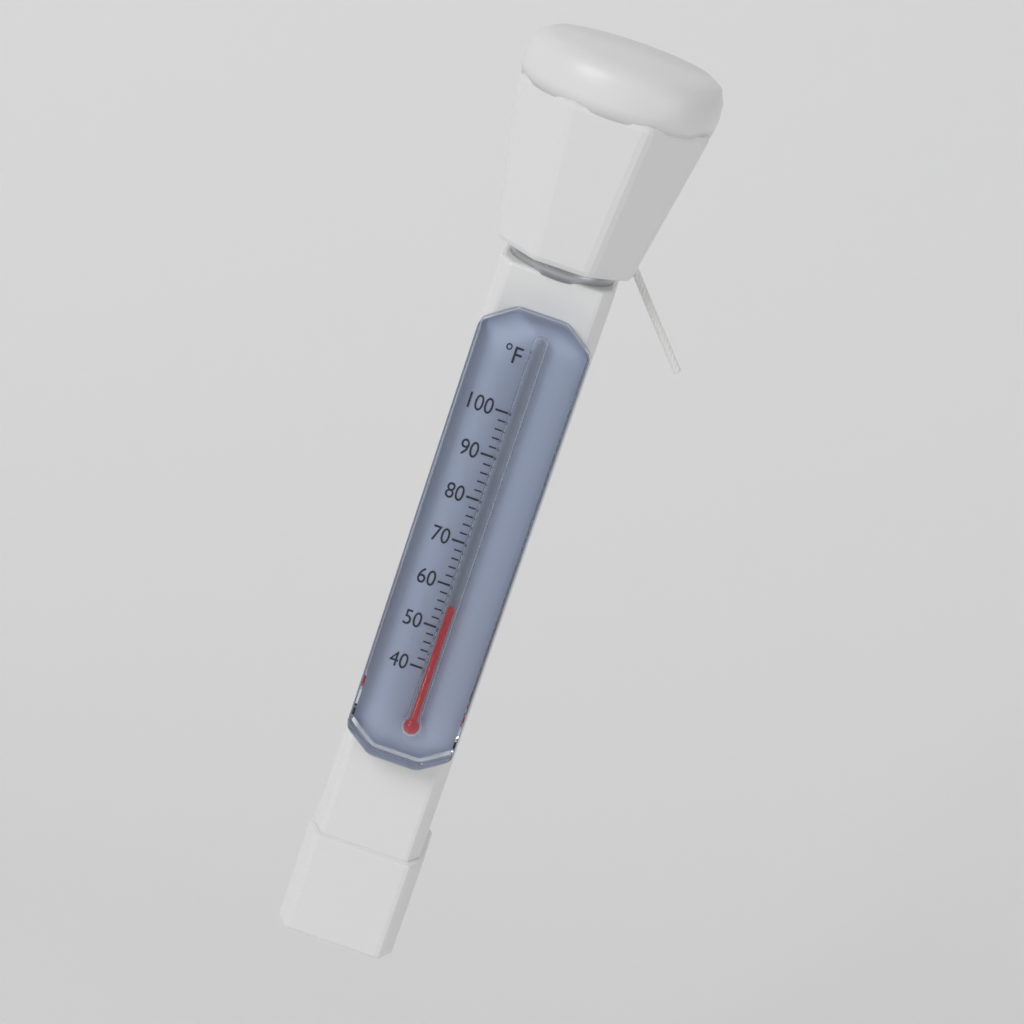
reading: 56 °F
